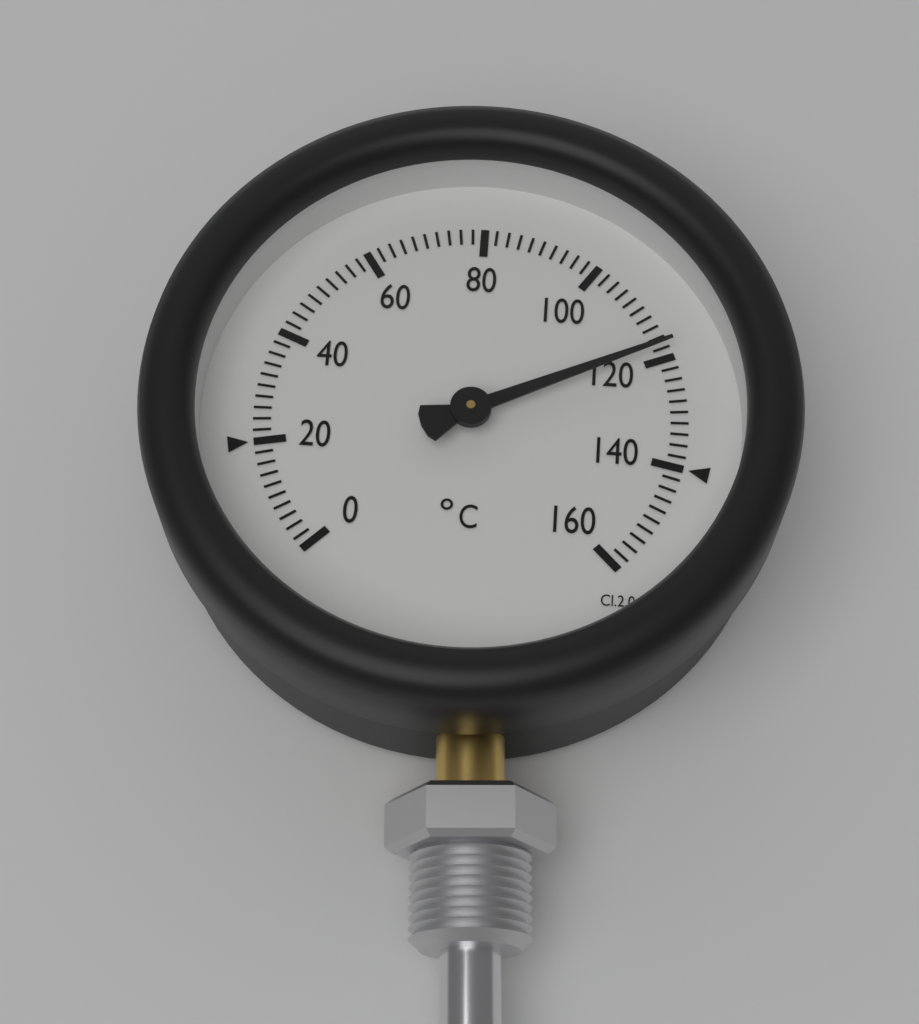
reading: 118 °C
